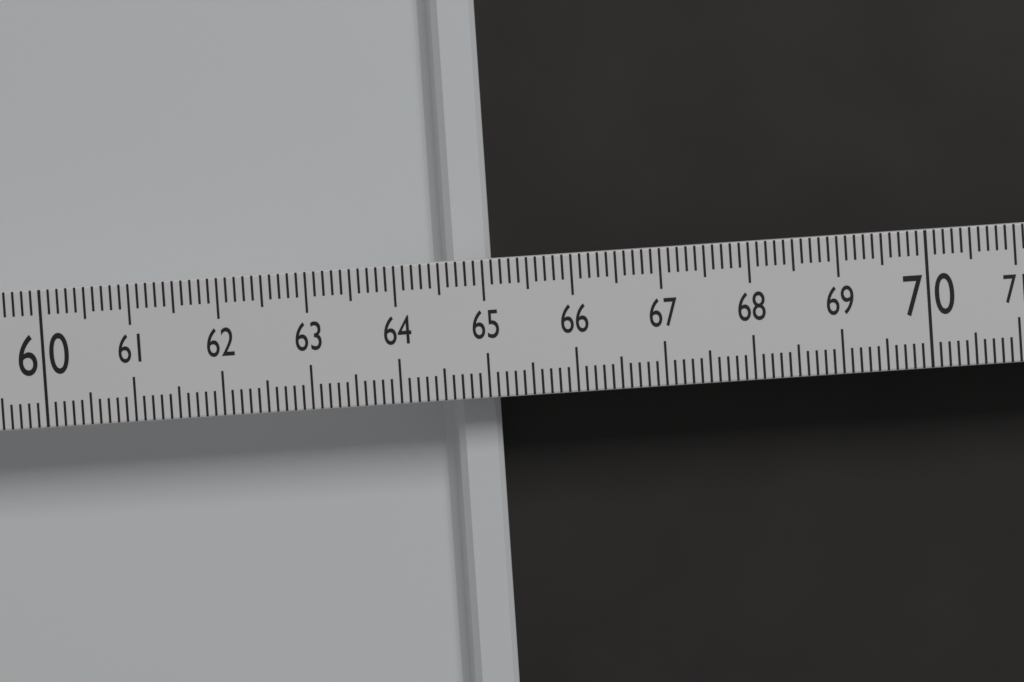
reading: 65.1 (no unit)
